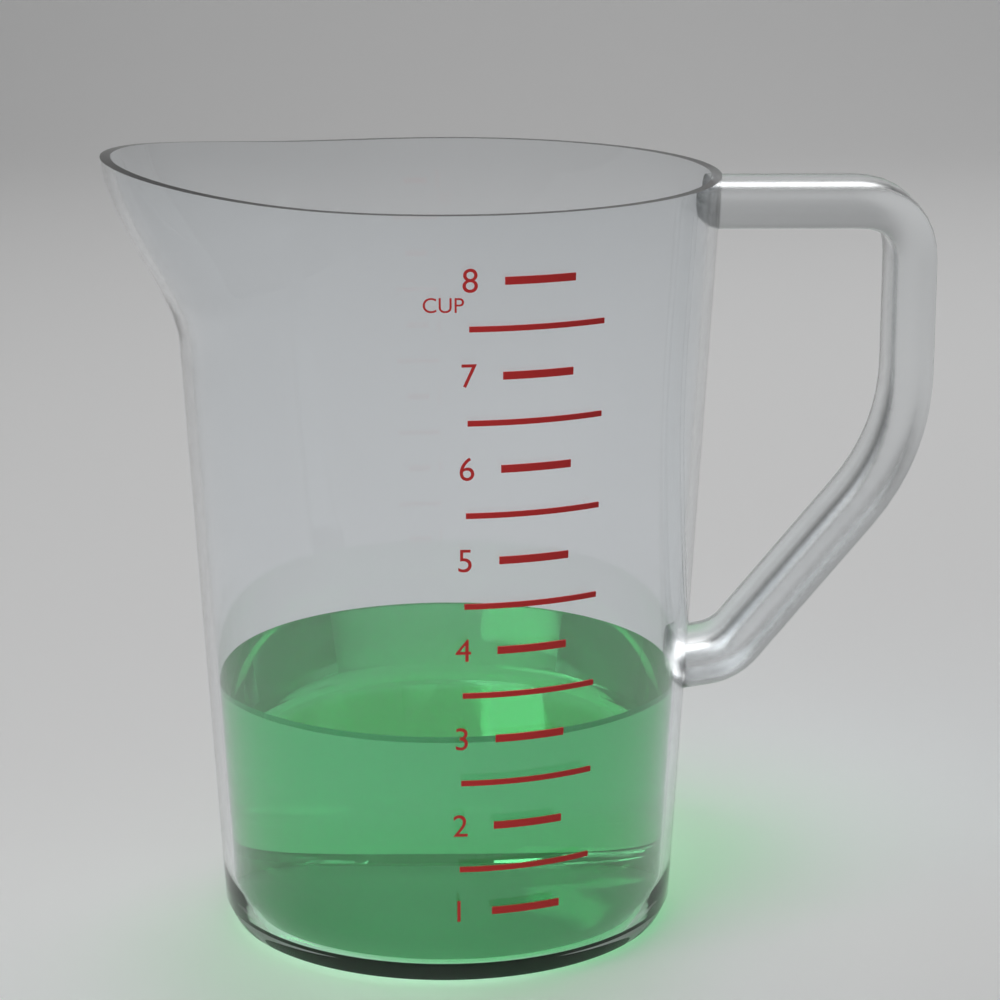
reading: 3.0 cup
